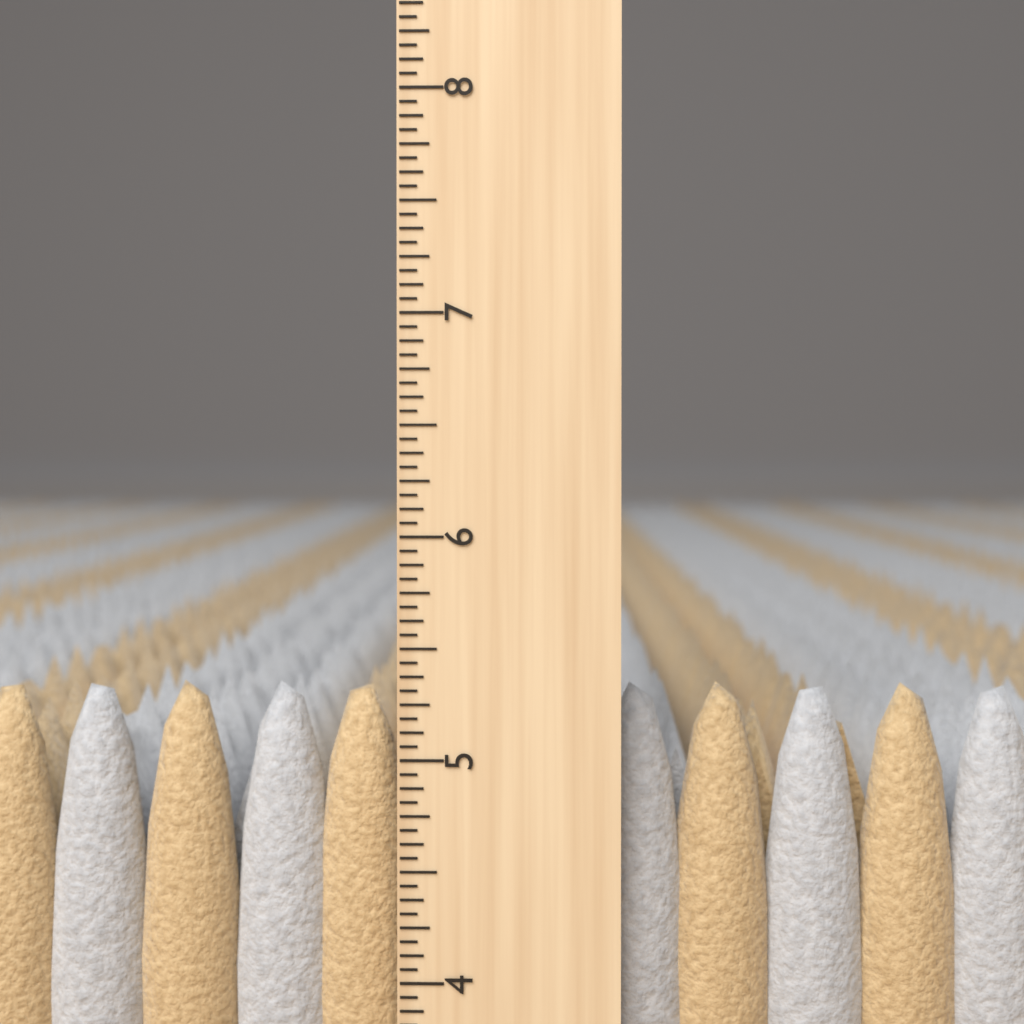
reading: 5.3125 inch
